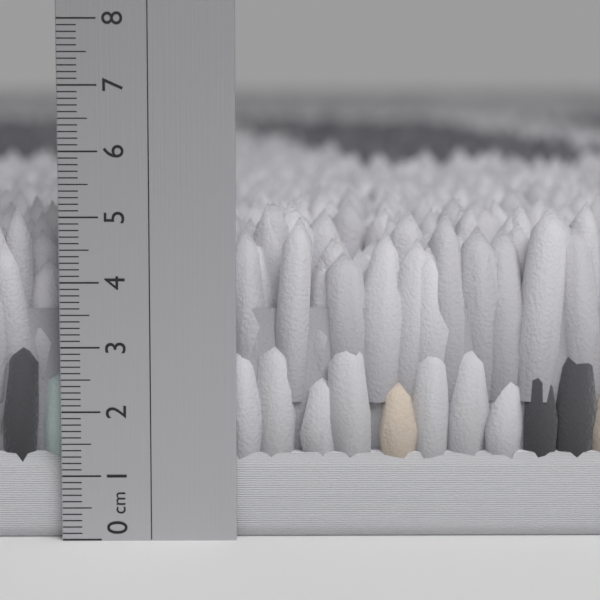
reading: 5.2 cm
